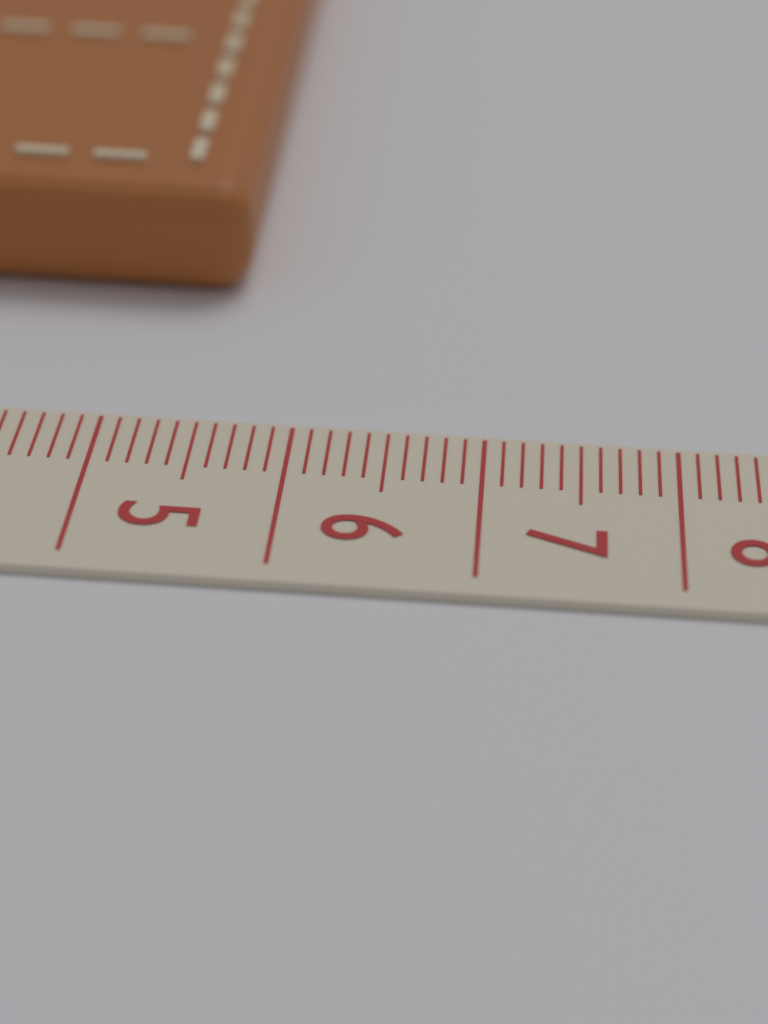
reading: 5.6 cm
